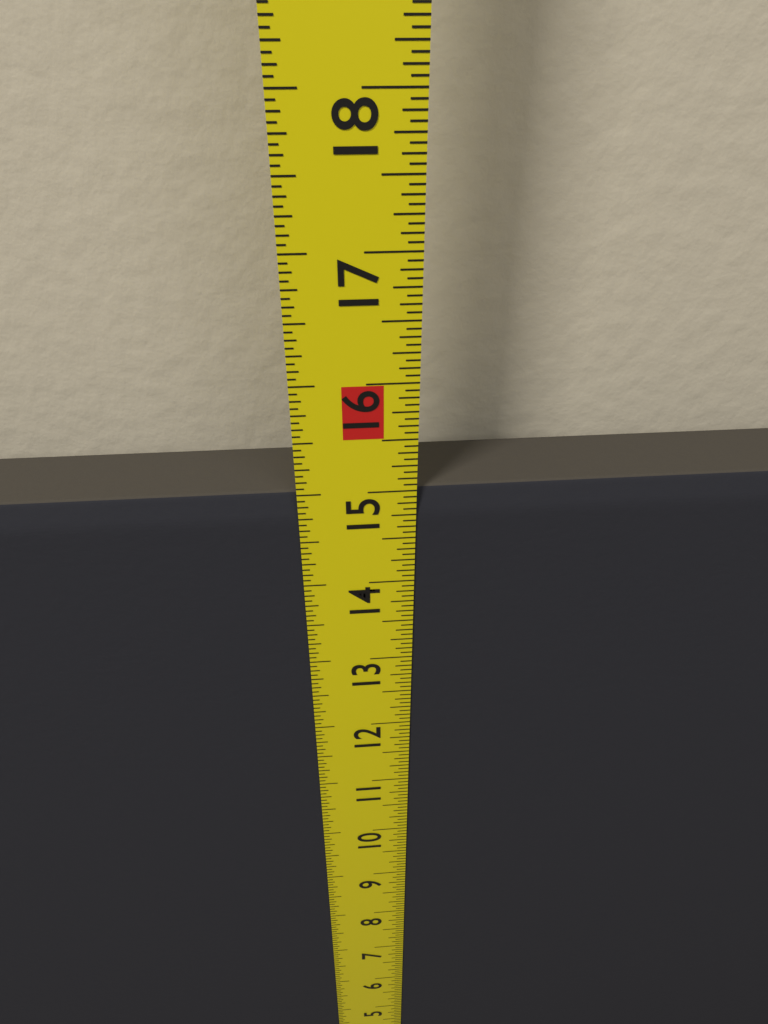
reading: 15.0000 in
